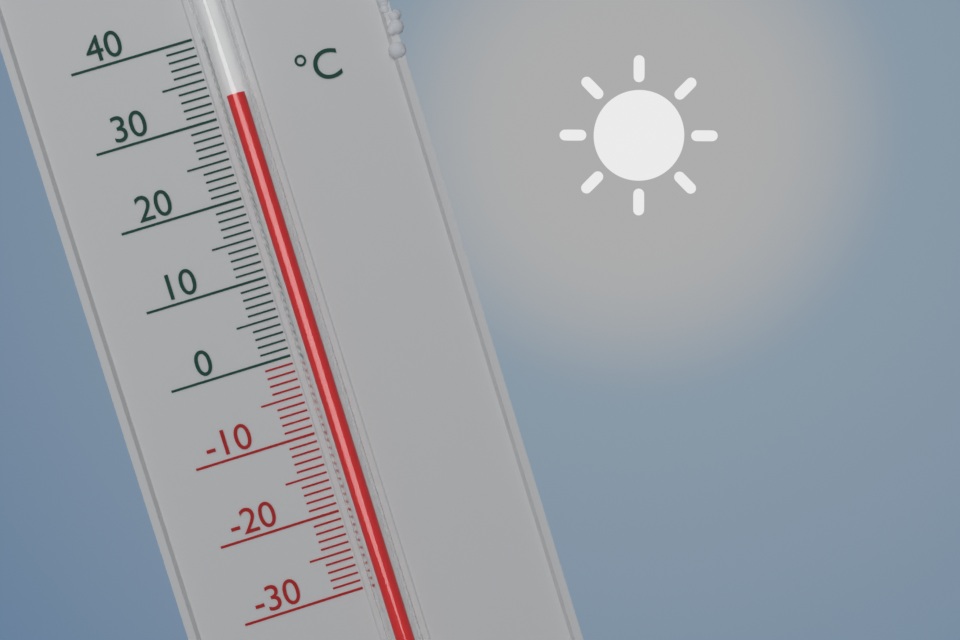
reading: 32 °C
